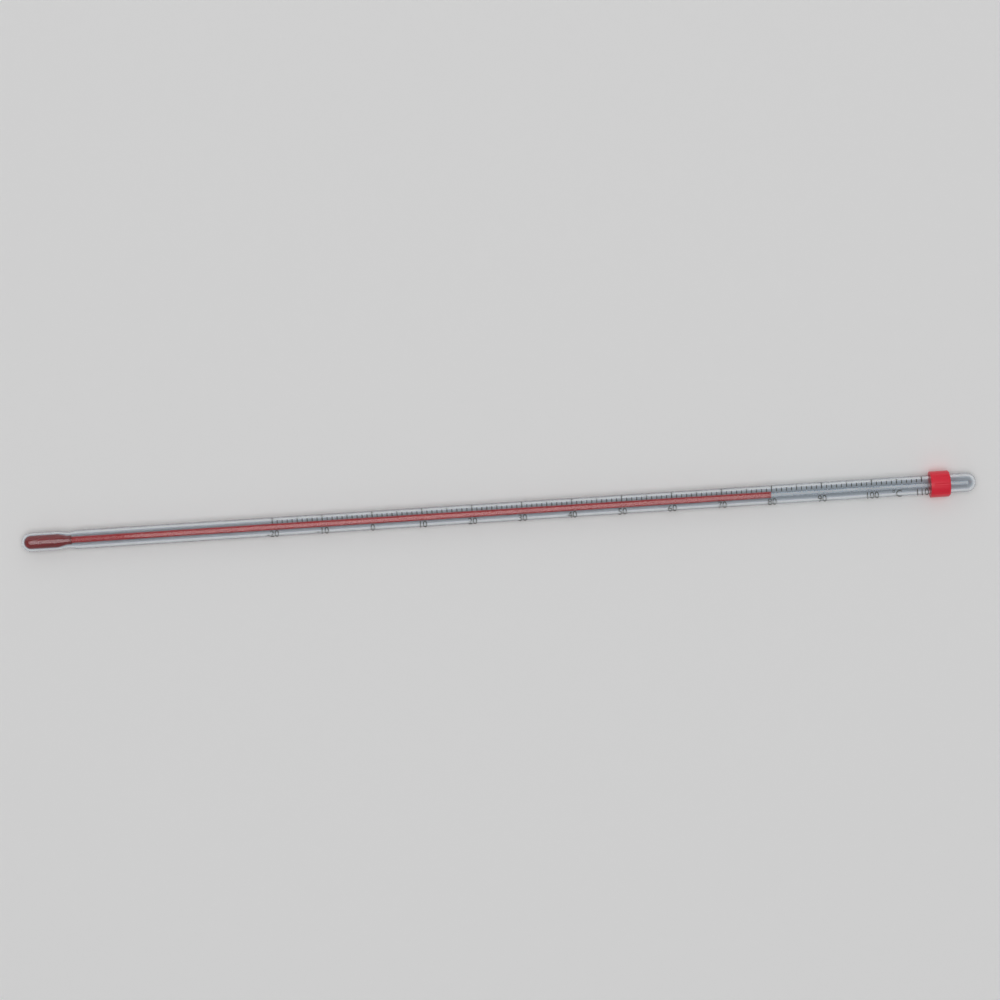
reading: 80 °C
